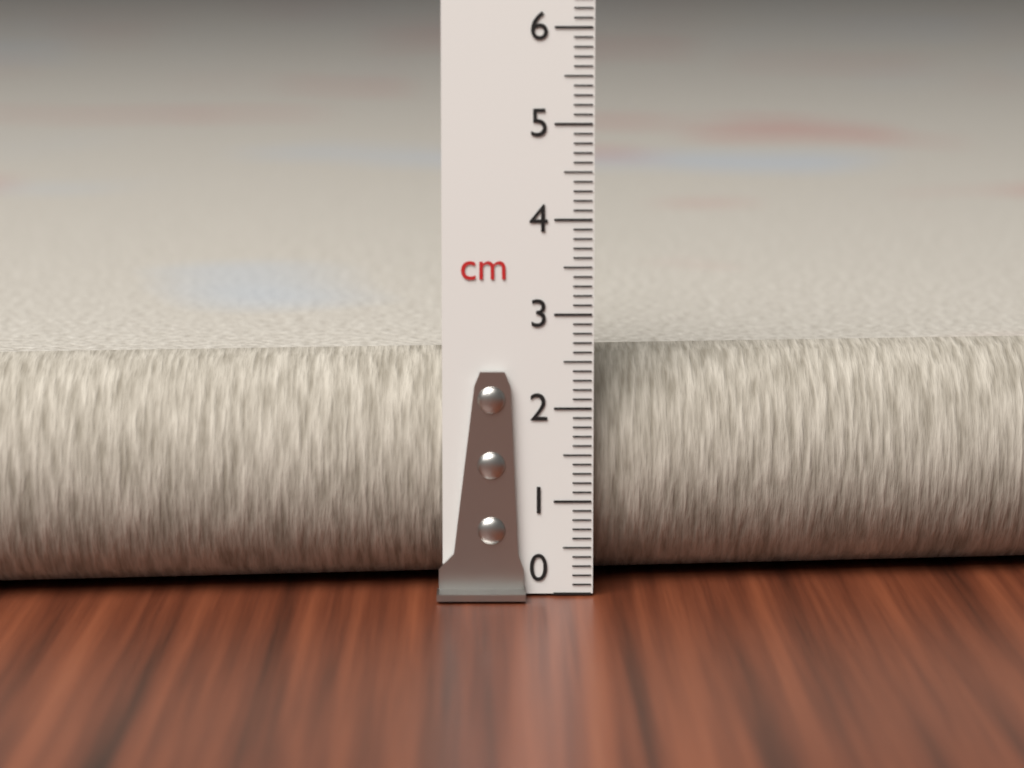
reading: 2.5 cm
